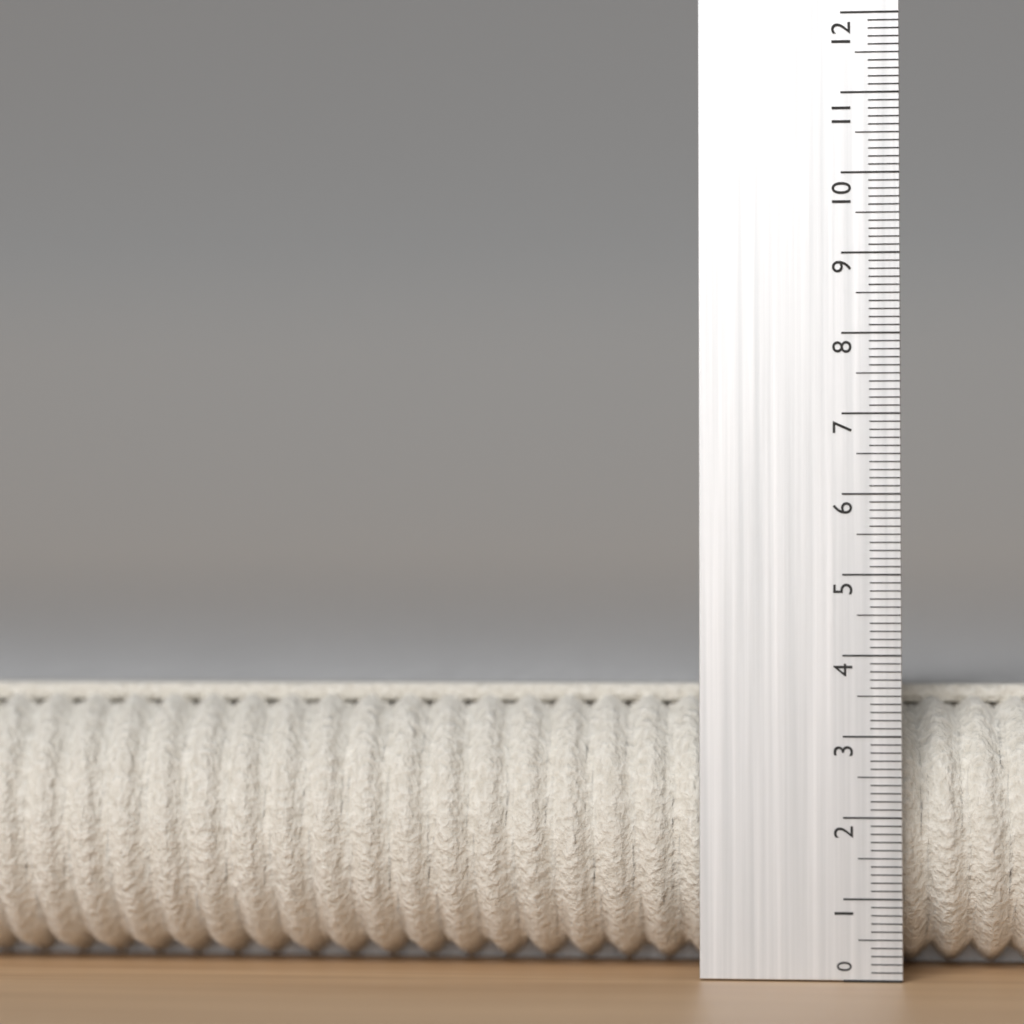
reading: 3.6 (no unit)
